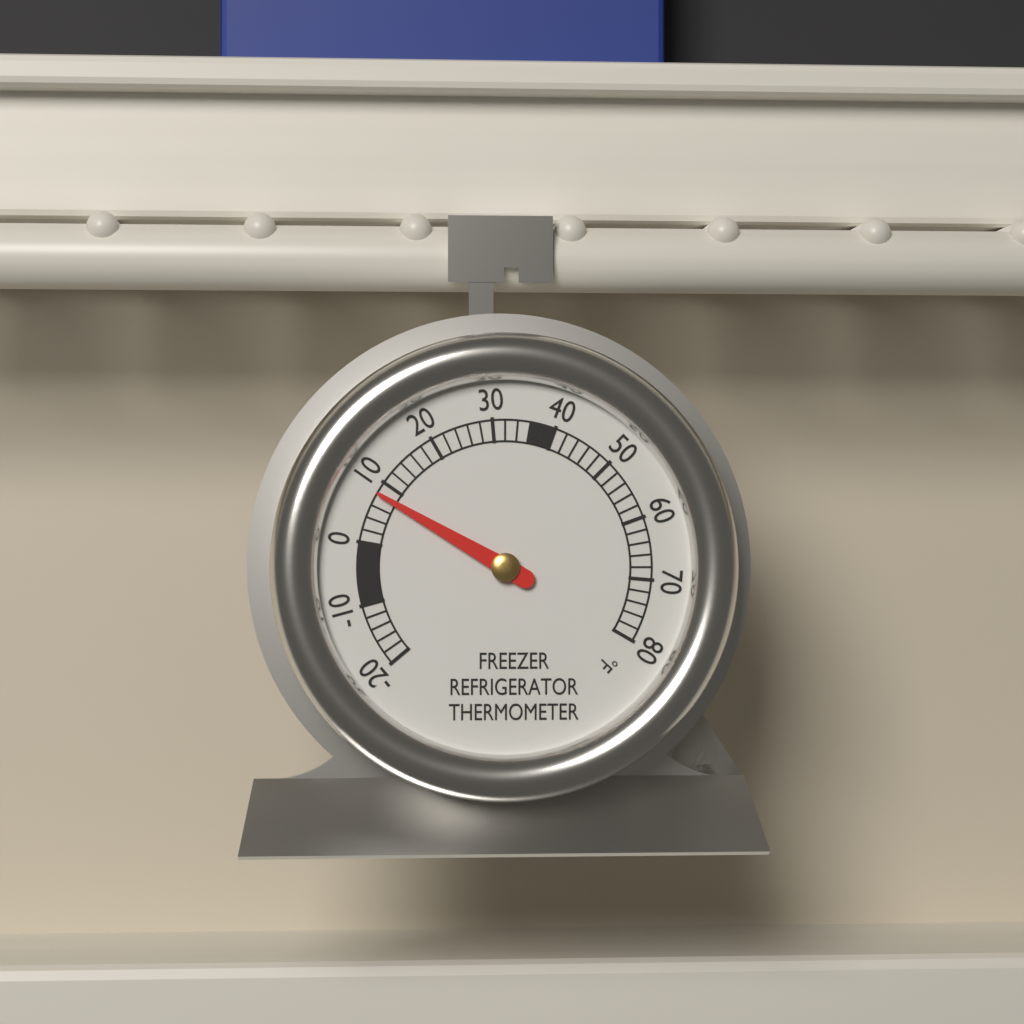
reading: 8 °F
